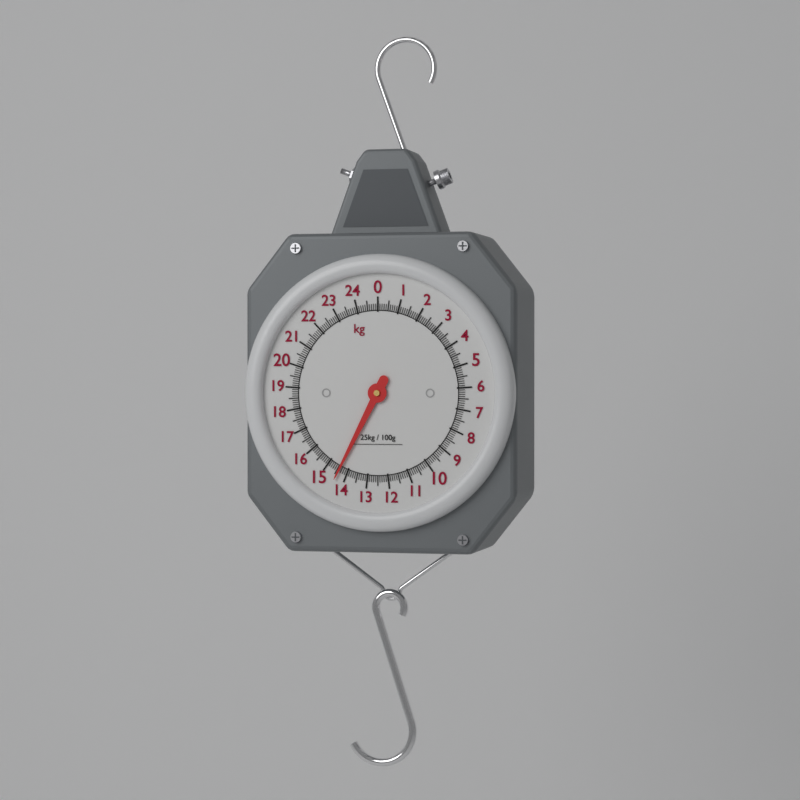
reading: 14.4 kg
